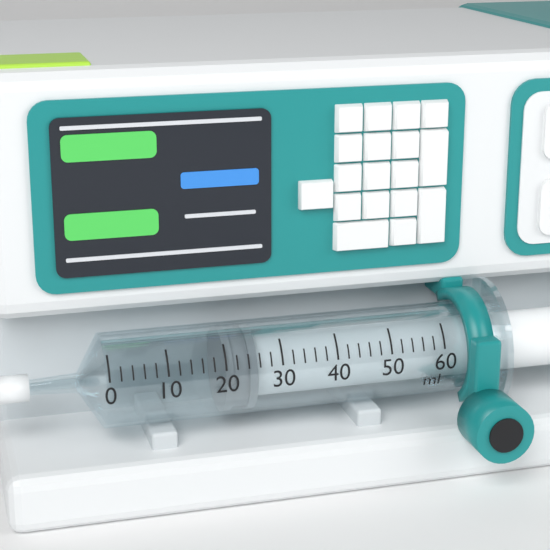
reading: 20 ml
